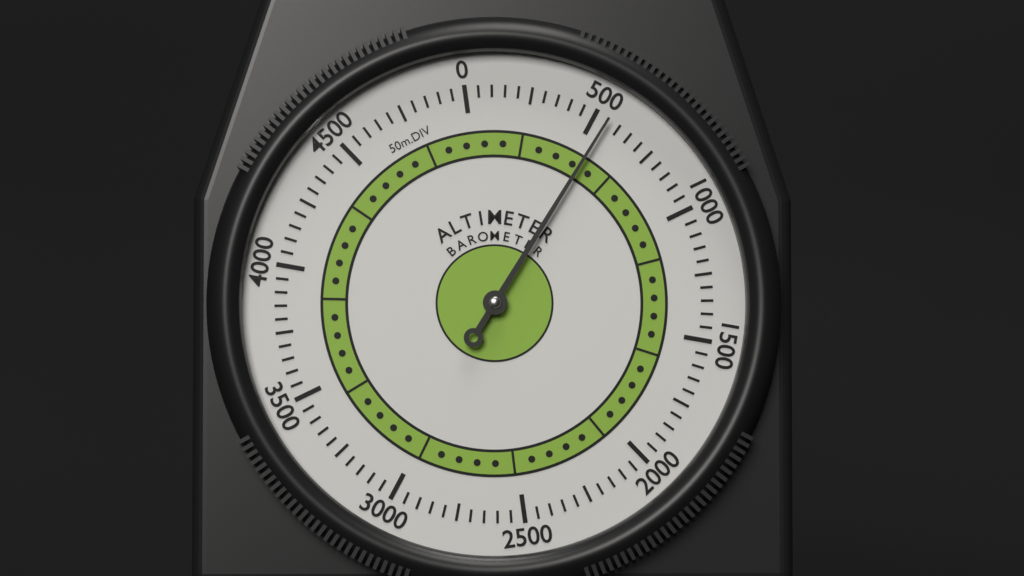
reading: 550 m
